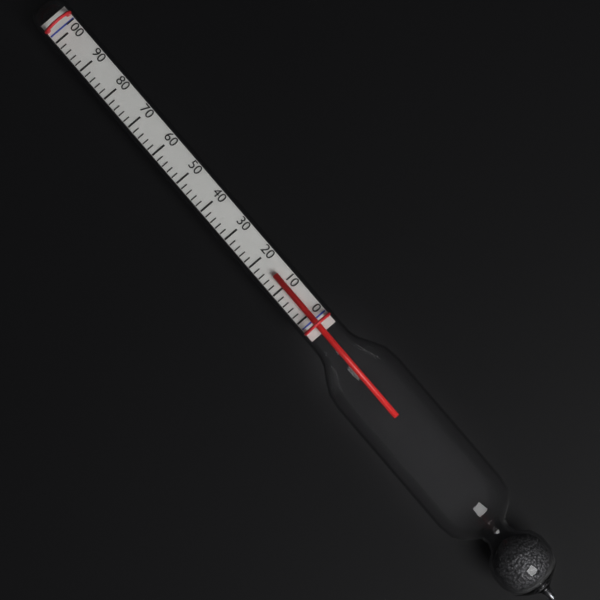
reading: 14 (no unit)
